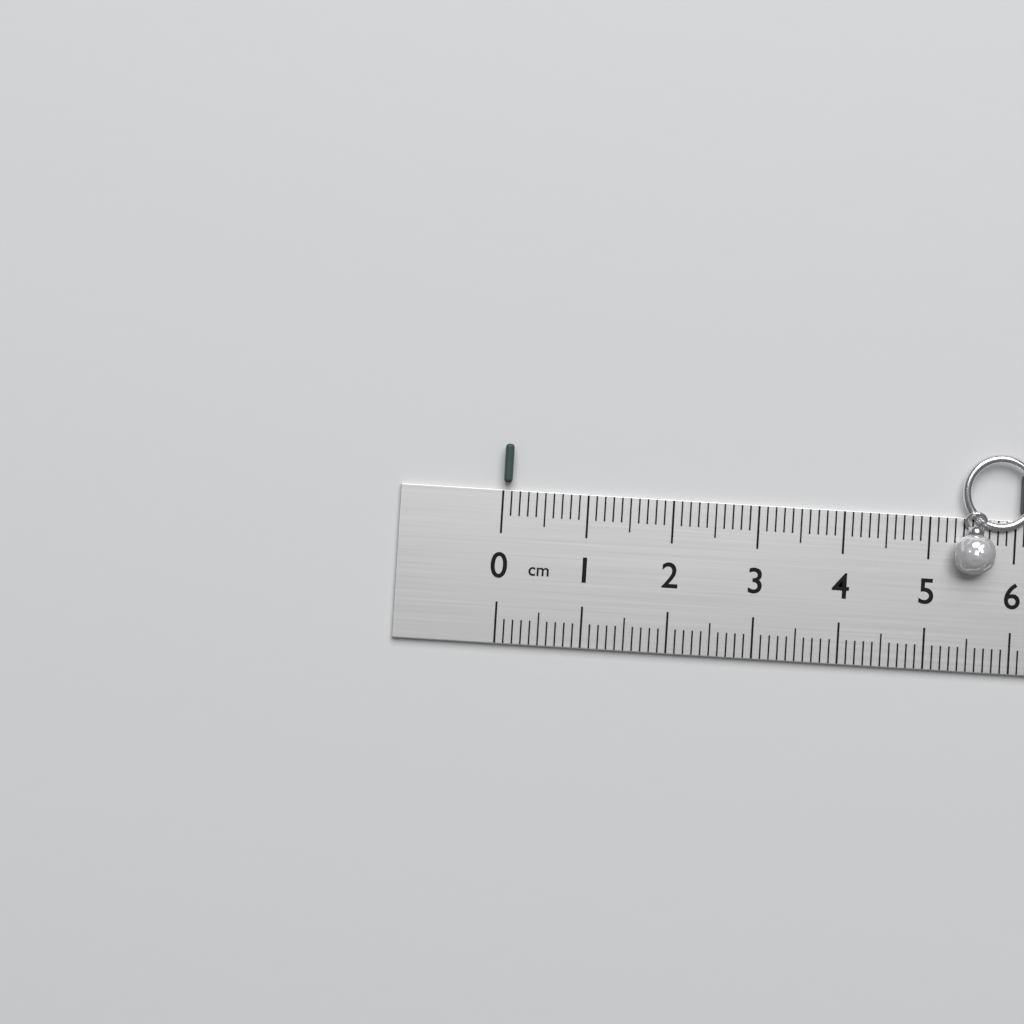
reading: 0.1 cm
